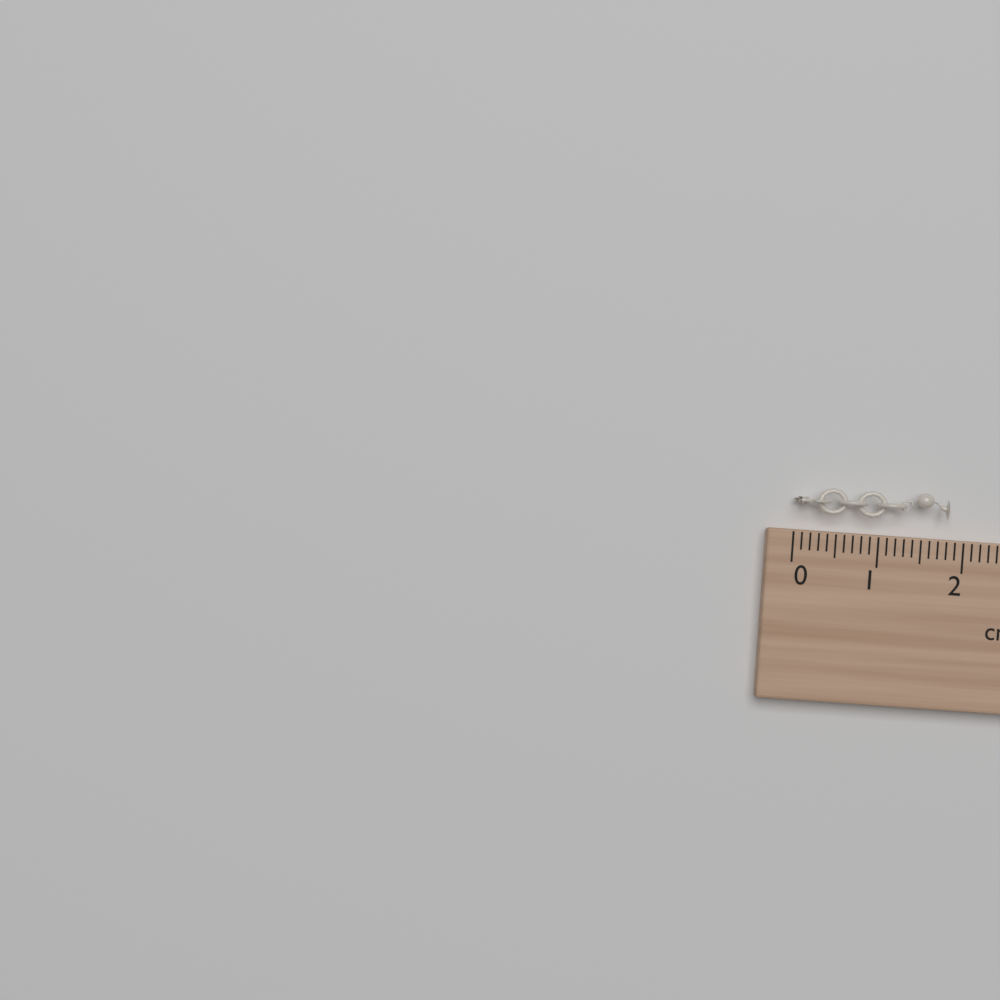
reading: 1.8 cm
